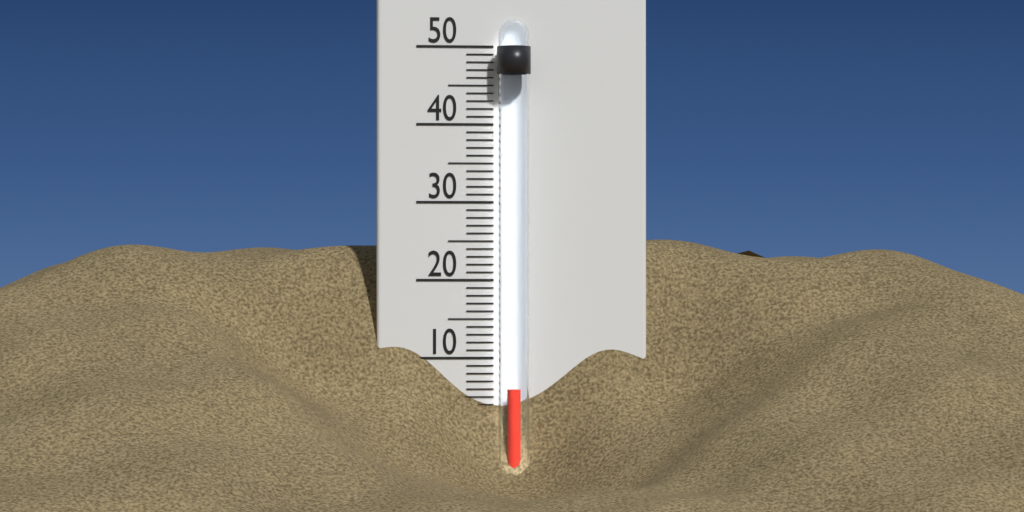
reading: 6 °C
